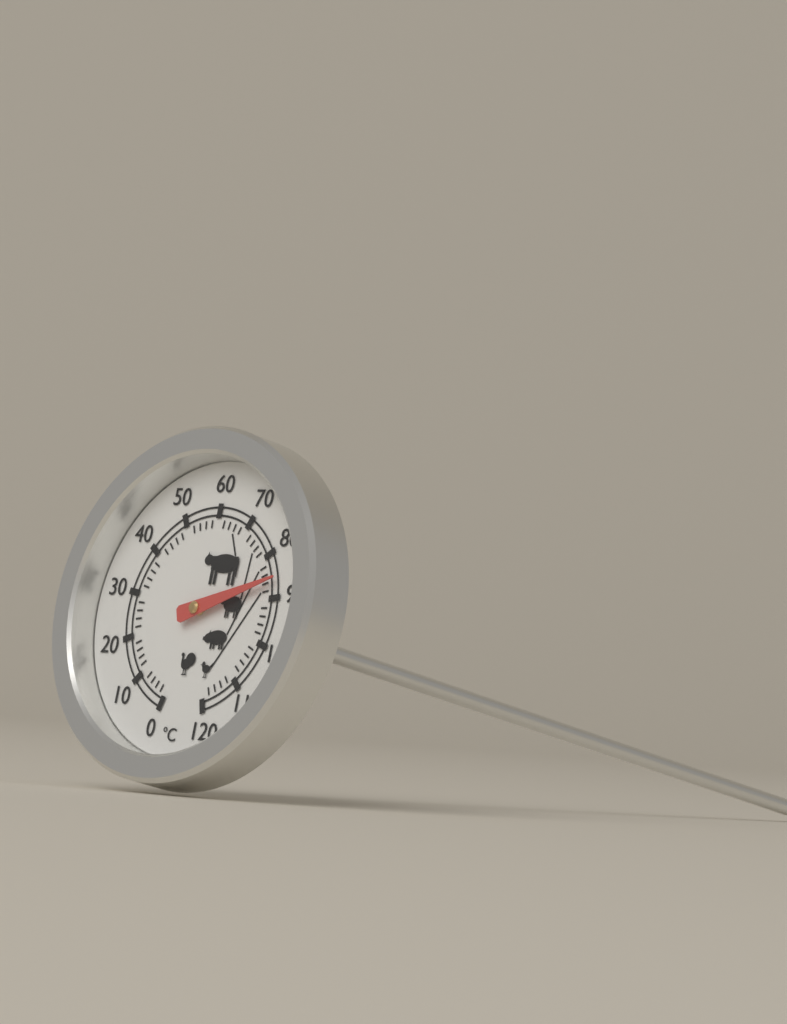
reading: 86 °C
